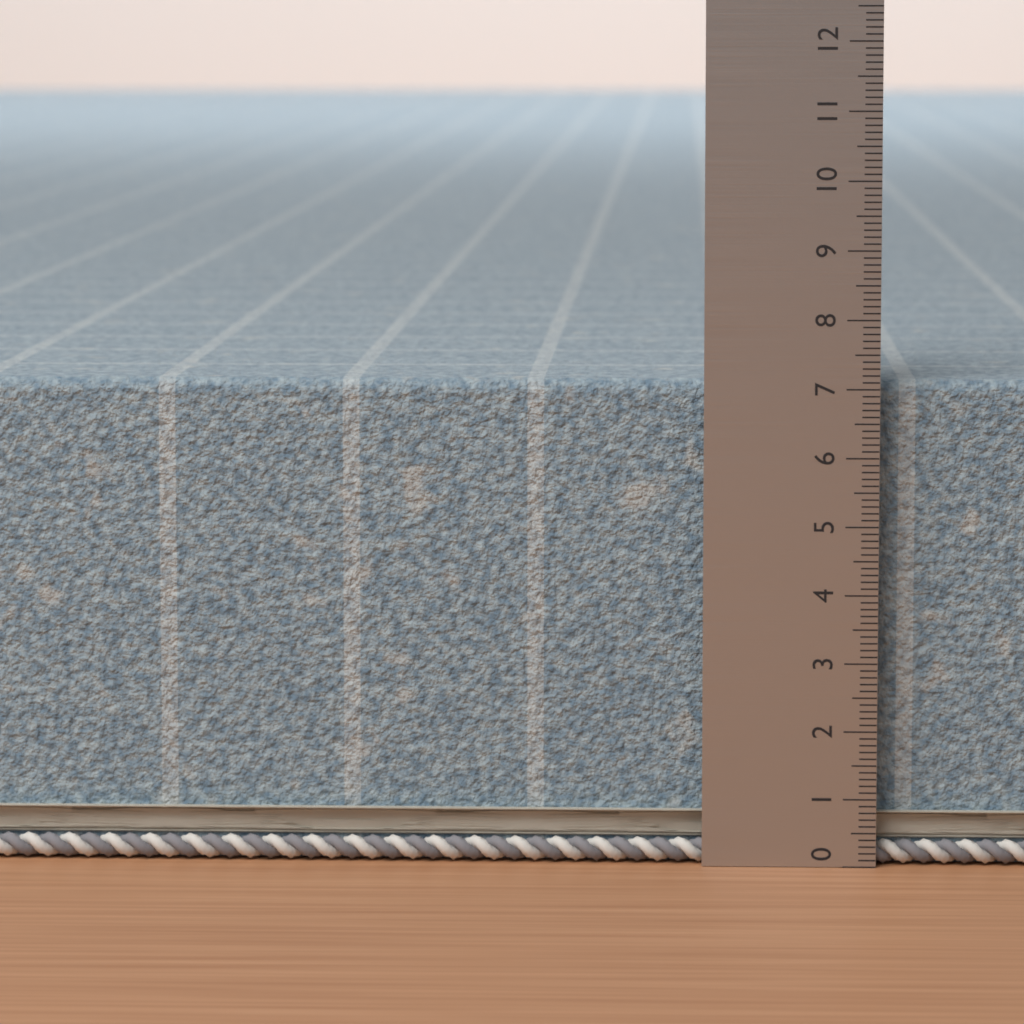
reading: 7.1 (no unit)
